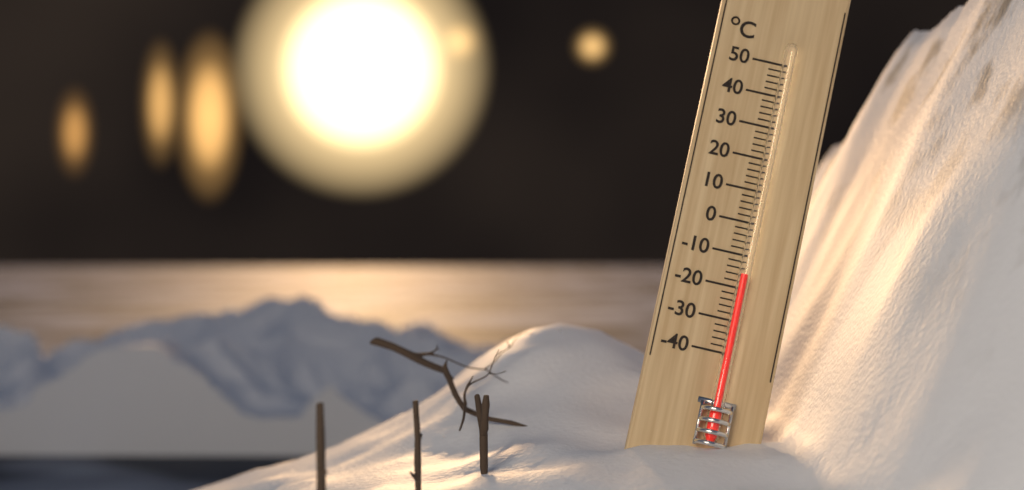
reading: -16 °C
